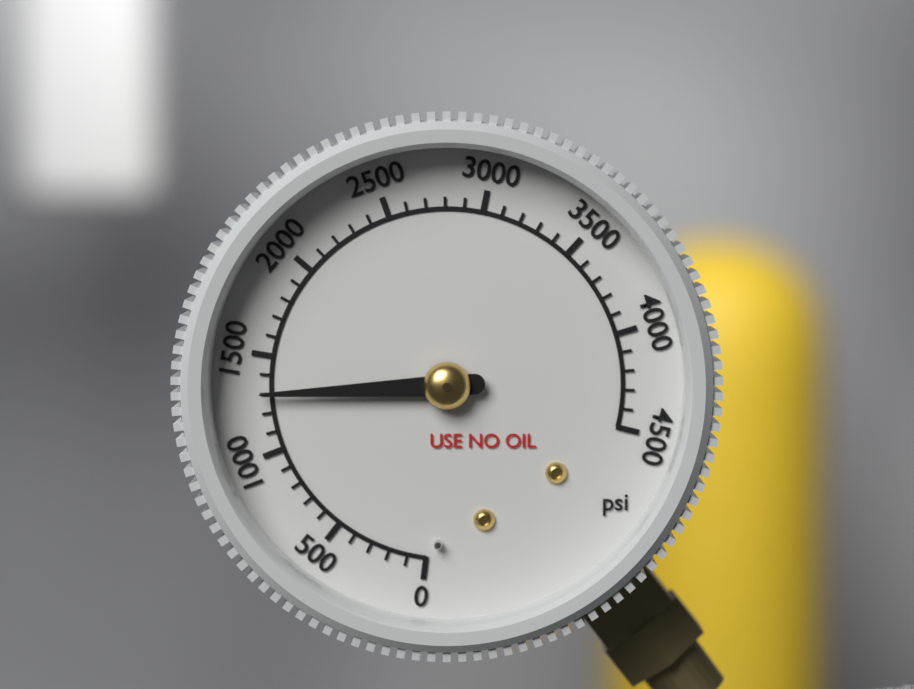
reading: 1300 psi
